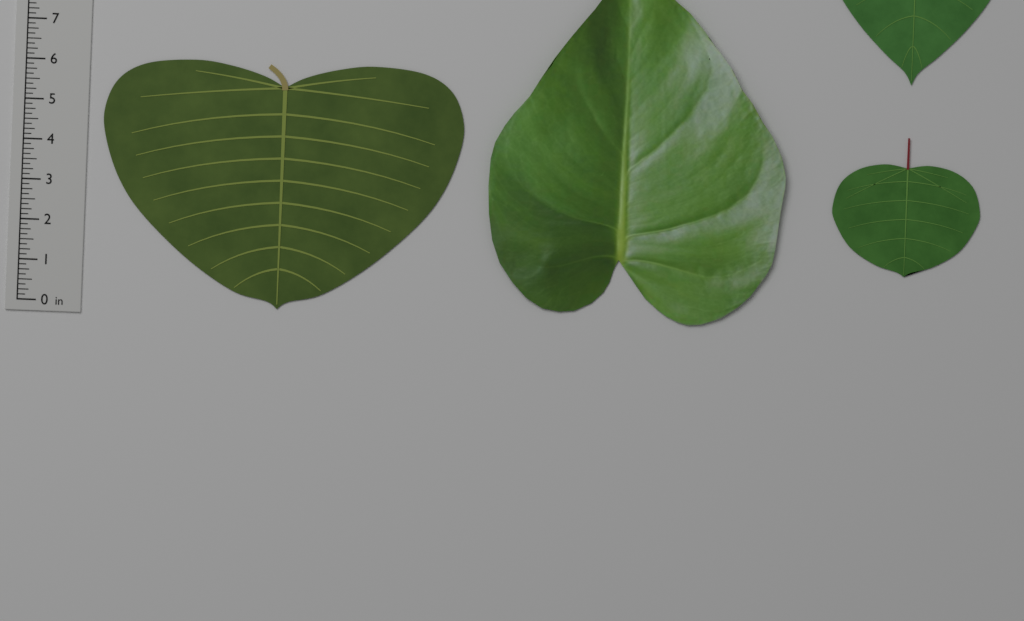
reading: 6.125 in
